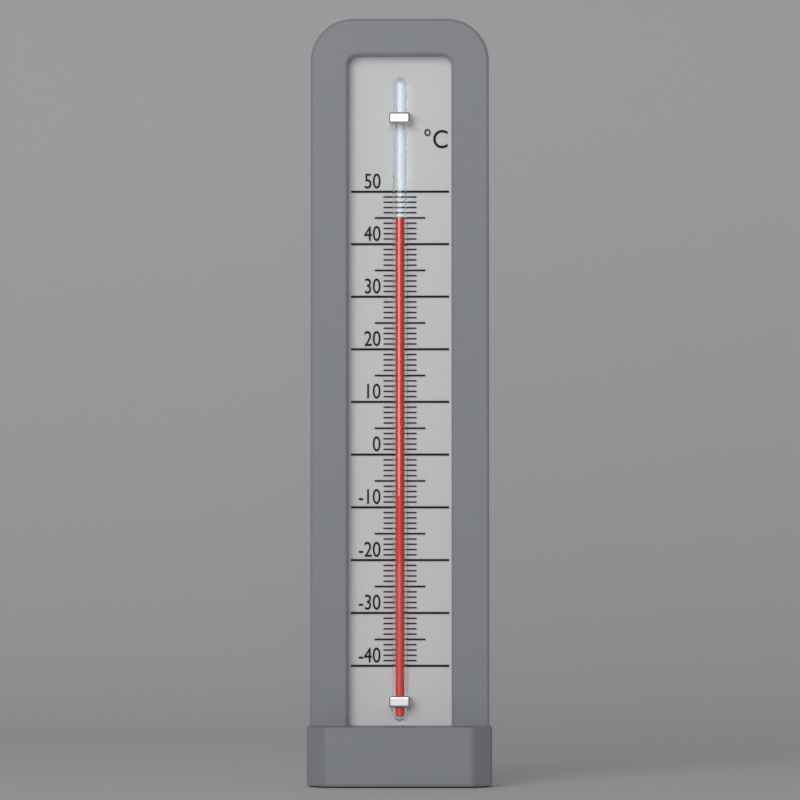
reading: 45 °C
